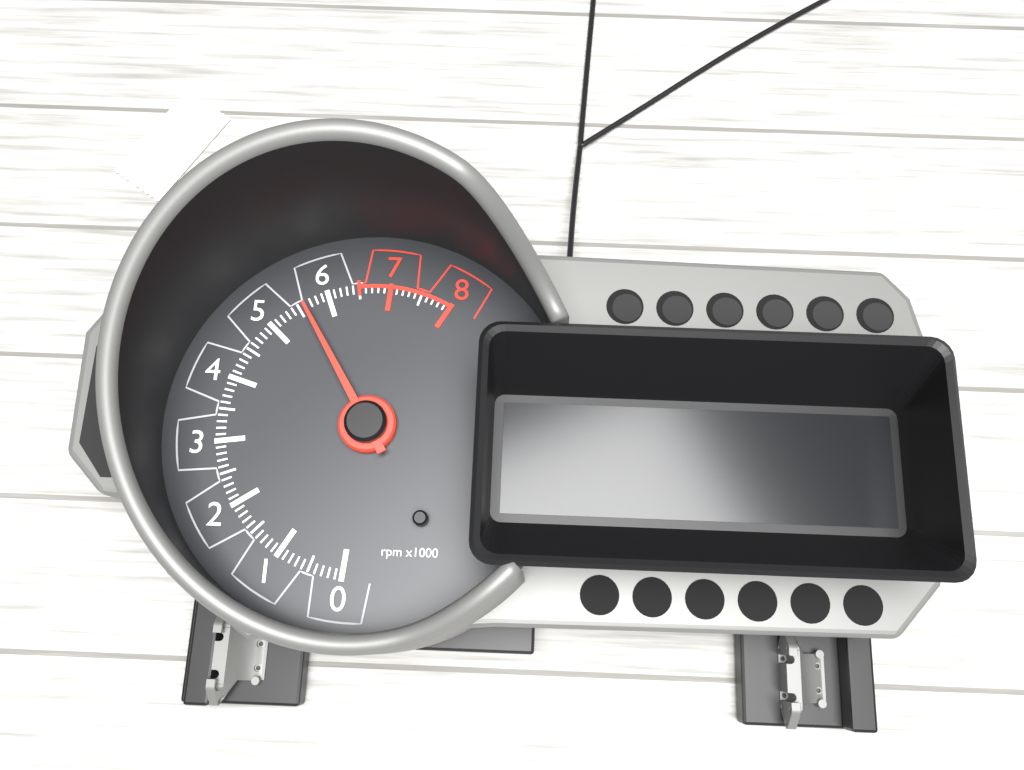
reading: 5600 rpm
